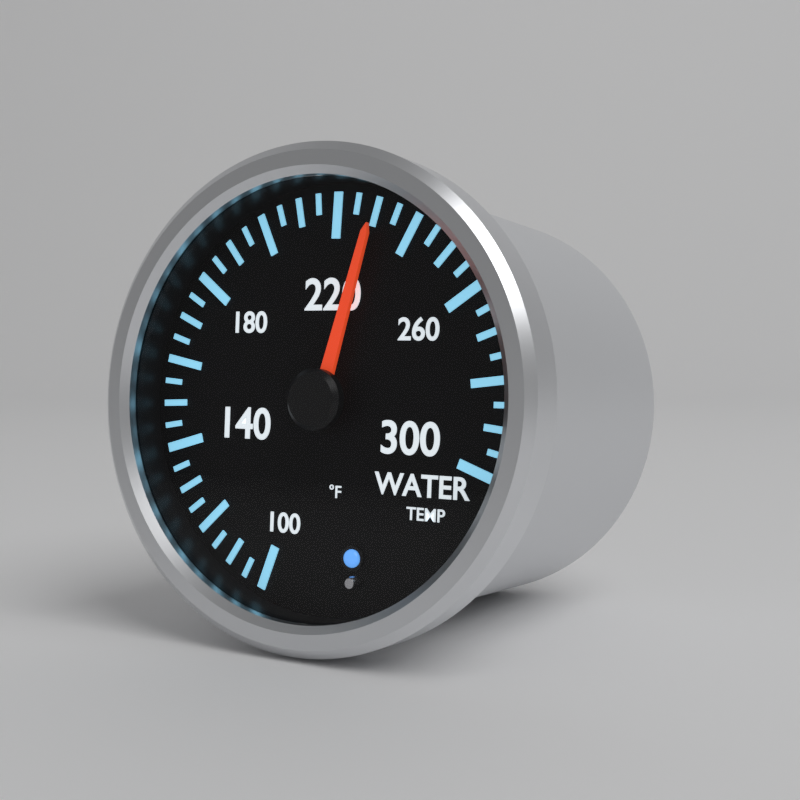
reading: 230 °F
